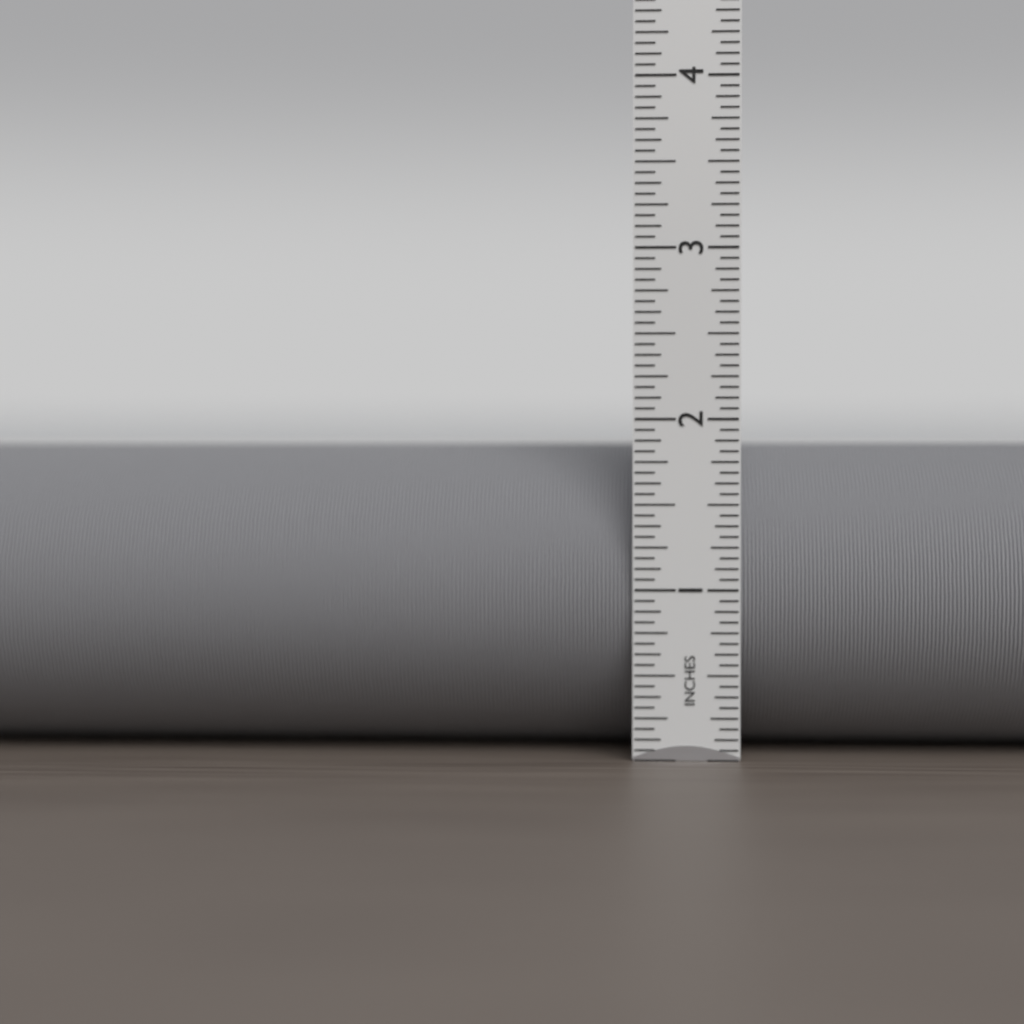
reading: 1.8750 in
